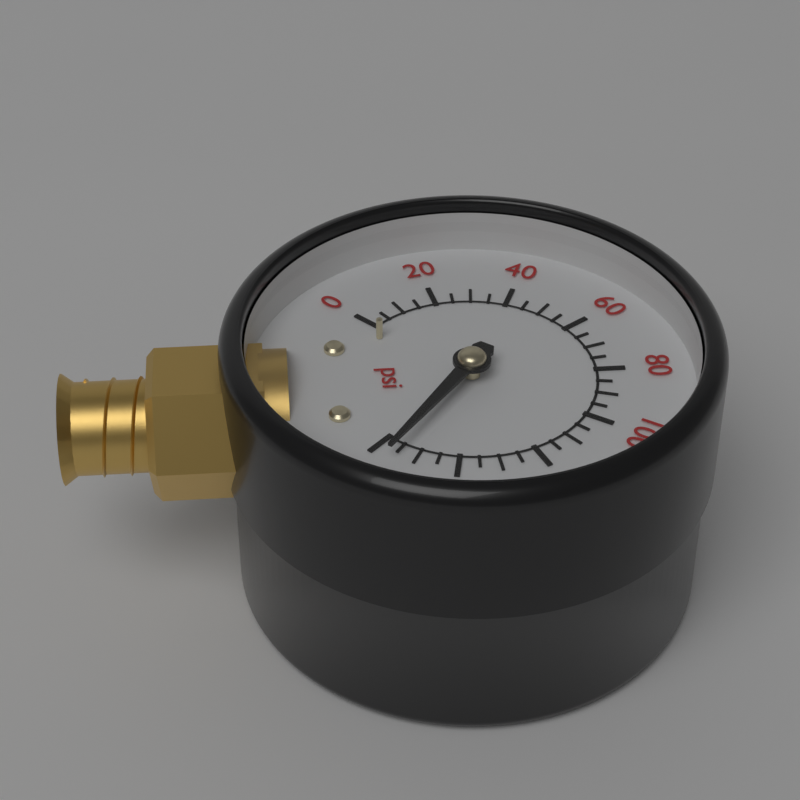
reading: 155 psi
